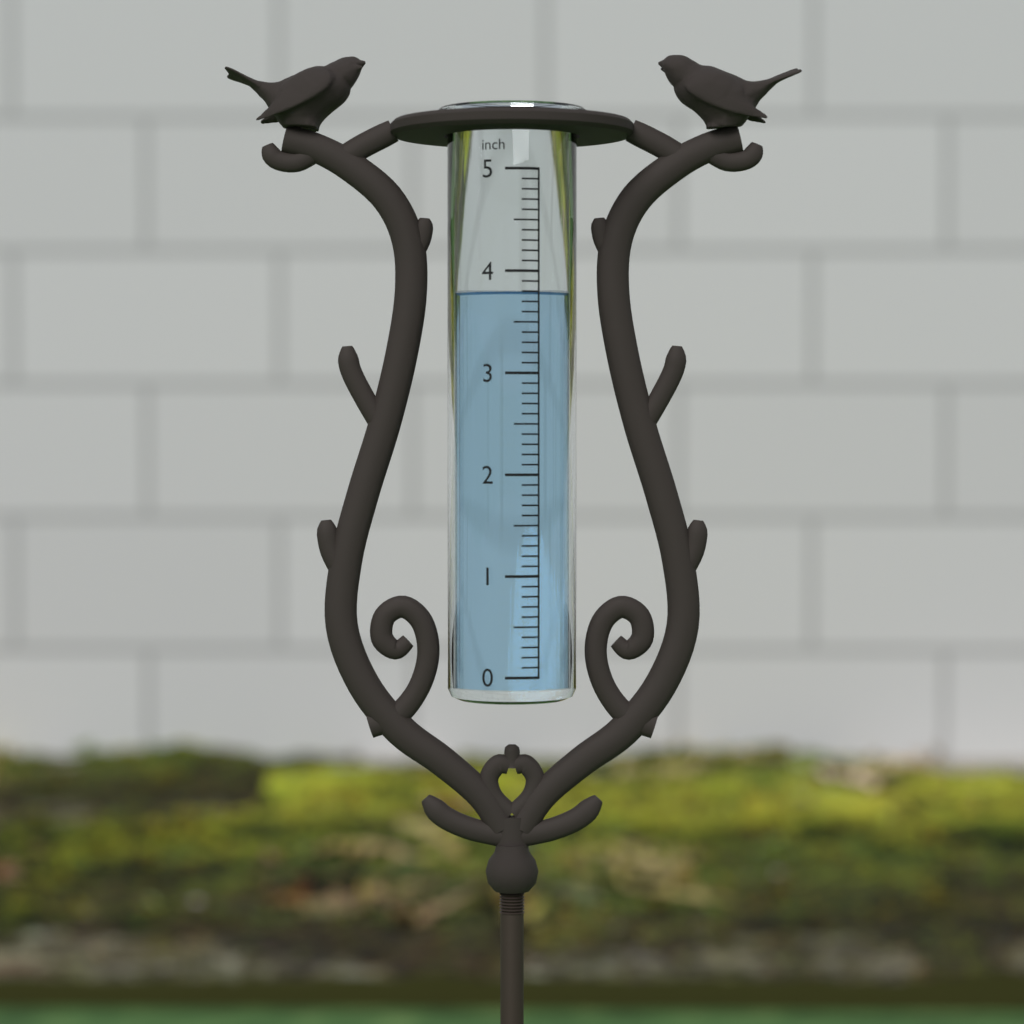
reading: 3.8 inch
